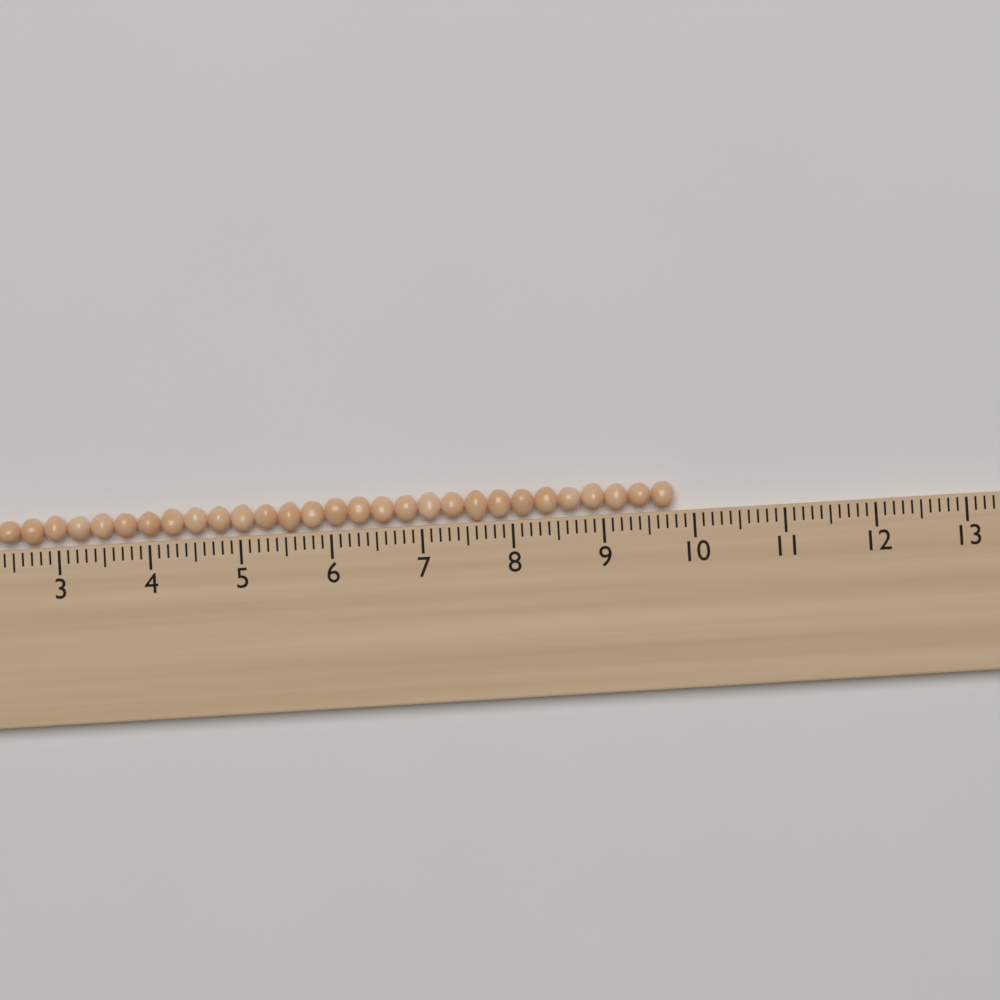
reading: 9.8 (no unit)
